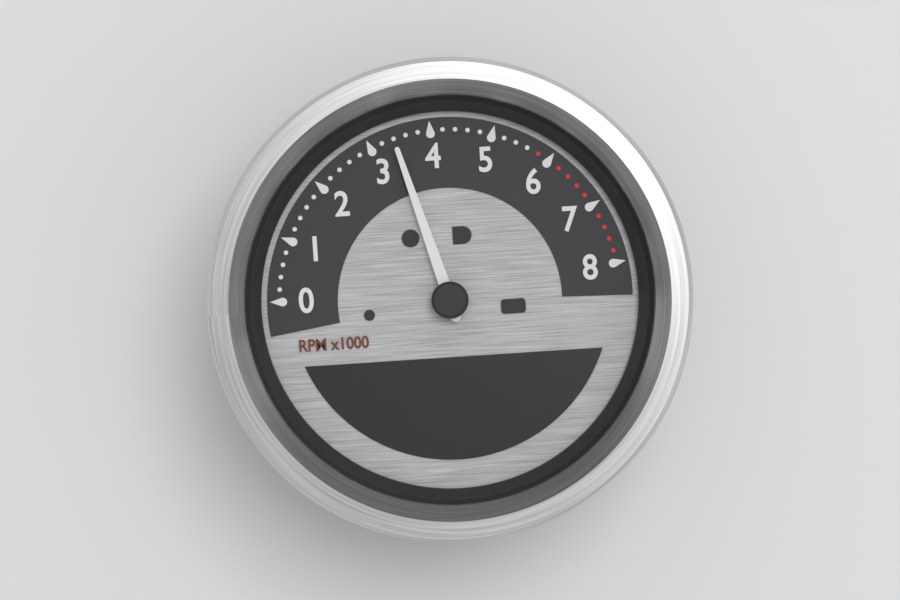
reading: 3400 RPM
